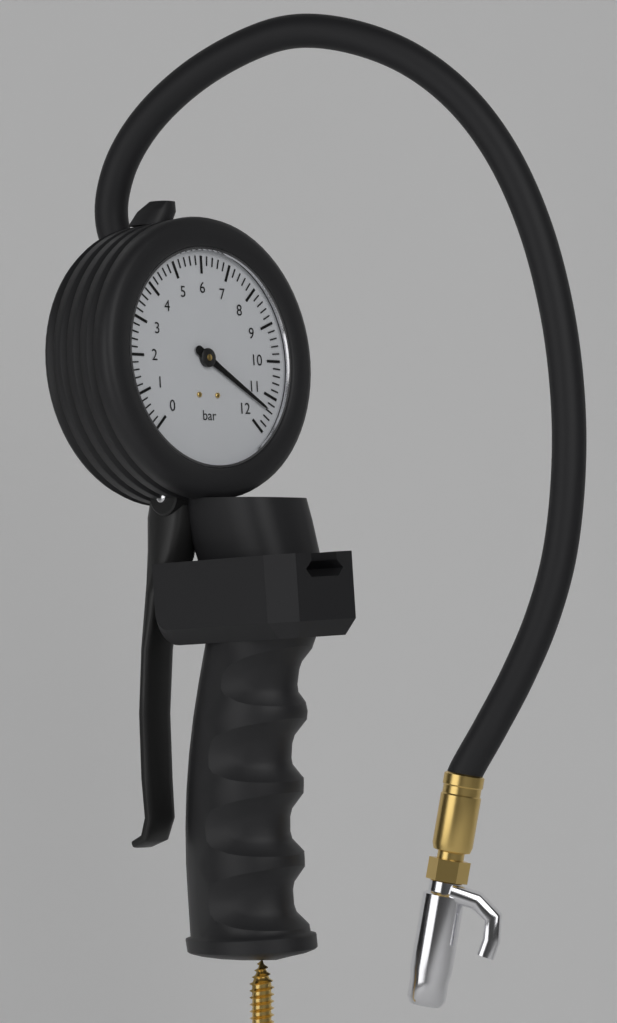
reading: 11.4 bar
